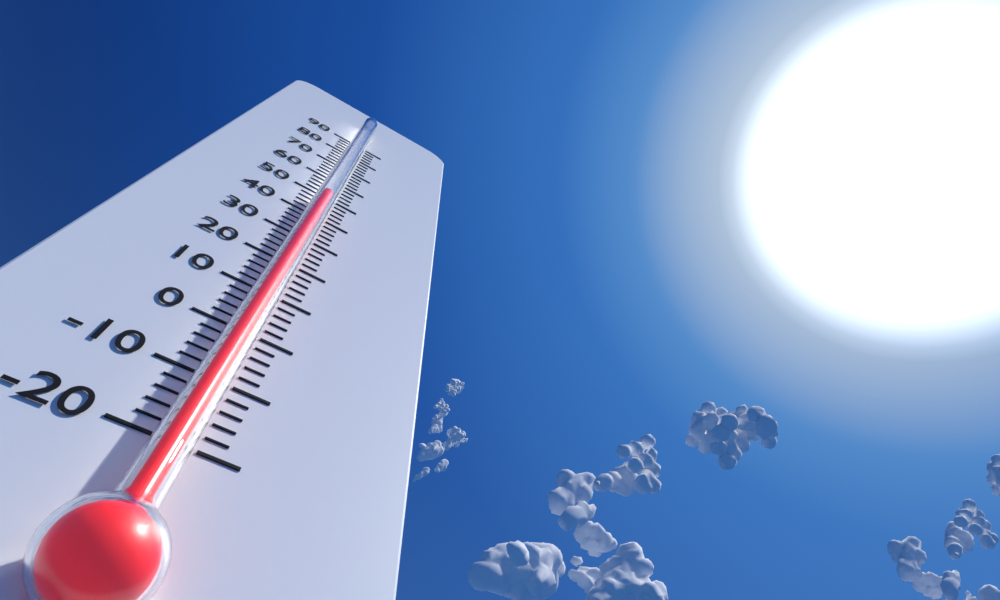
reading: 46 (no unit)
